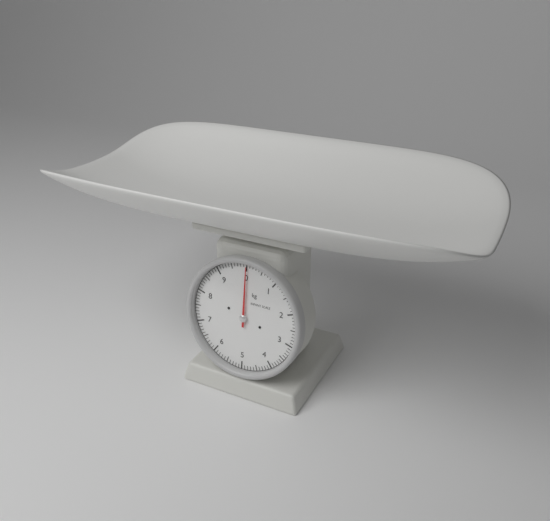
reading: 0.0 kg
